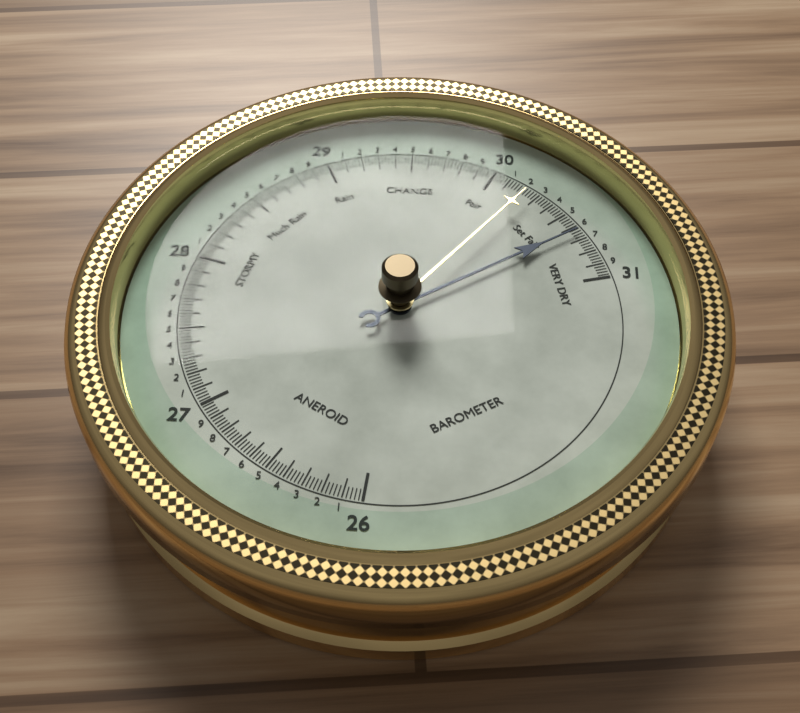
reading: 30.64 (no unit)
